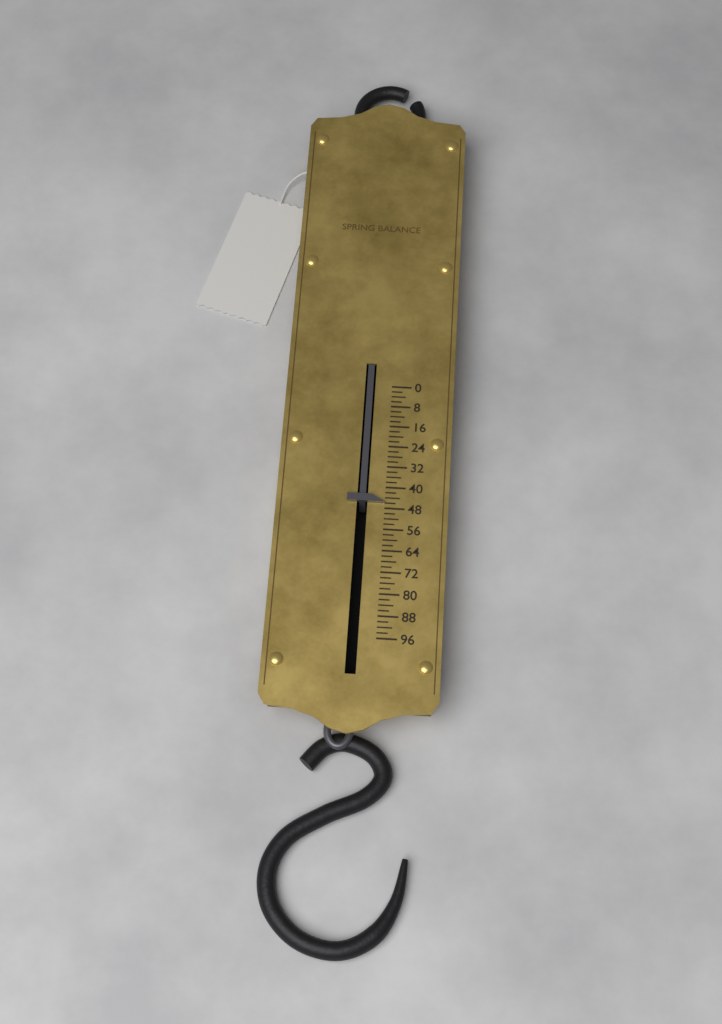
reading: 46 (no unit)
